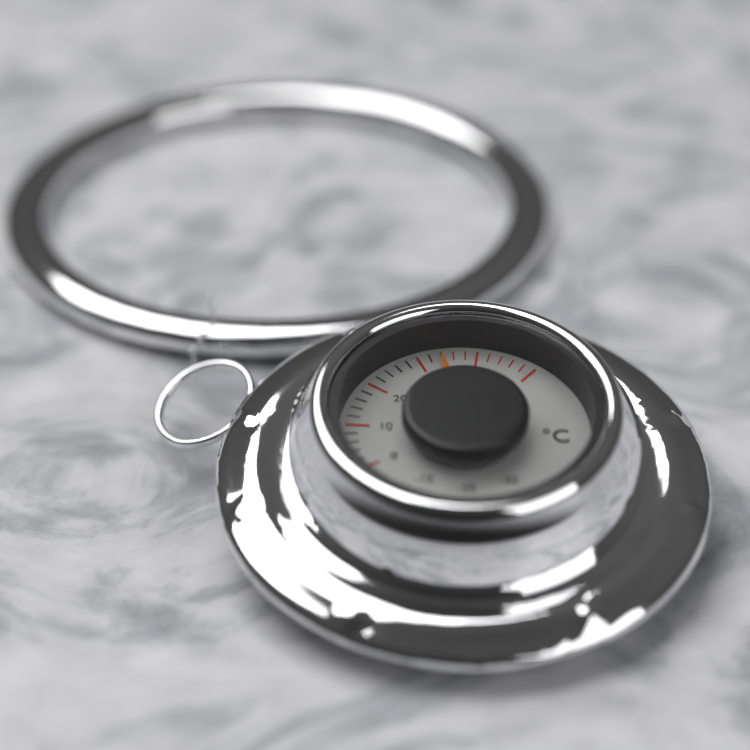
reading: 34 °C
